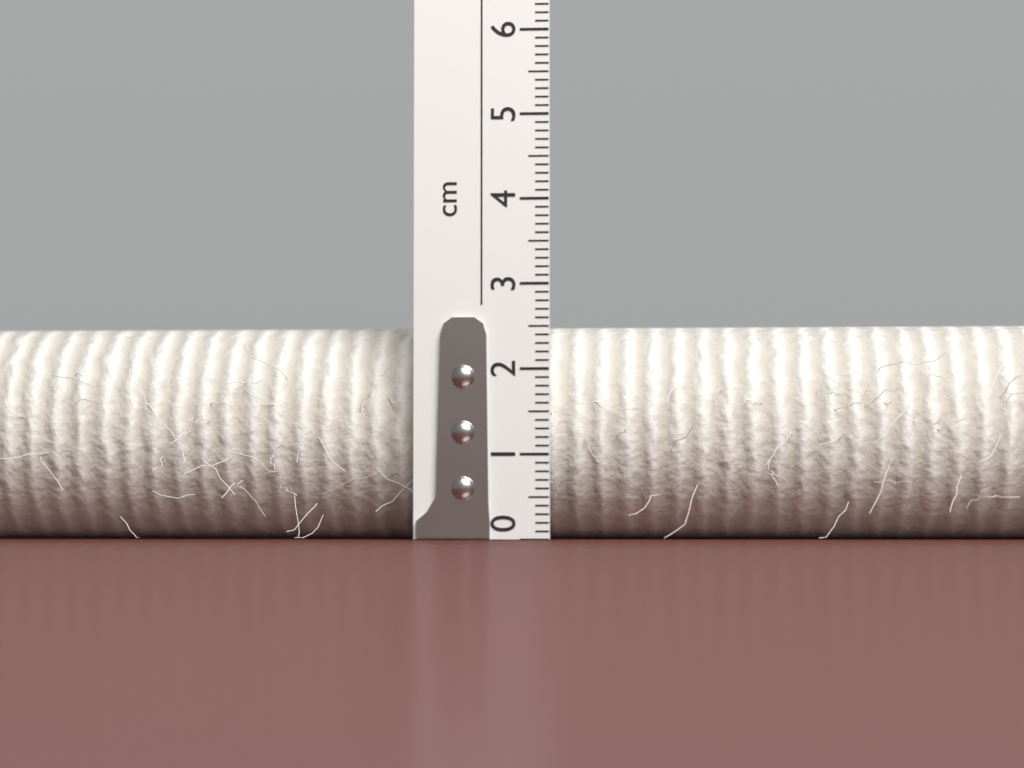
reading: 2.6 cm
